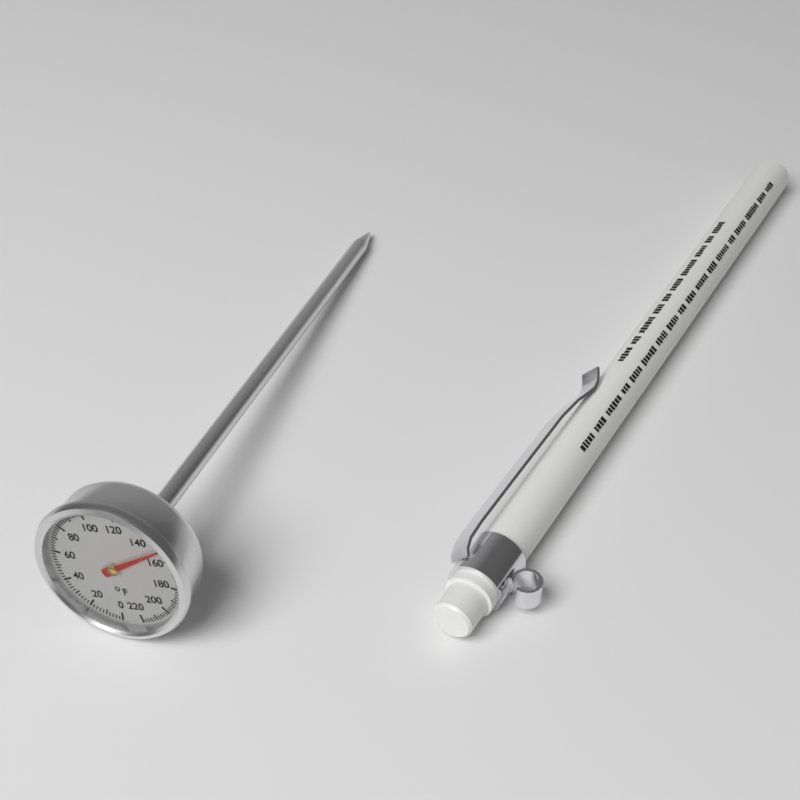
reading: 152 °F
